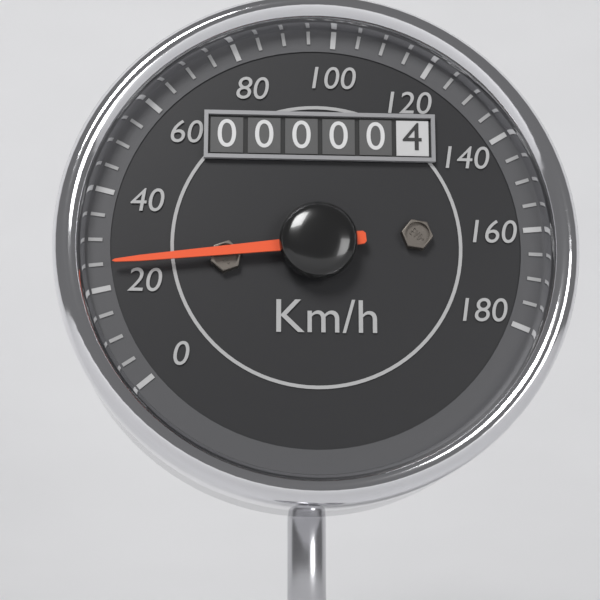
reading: 25 km/h
